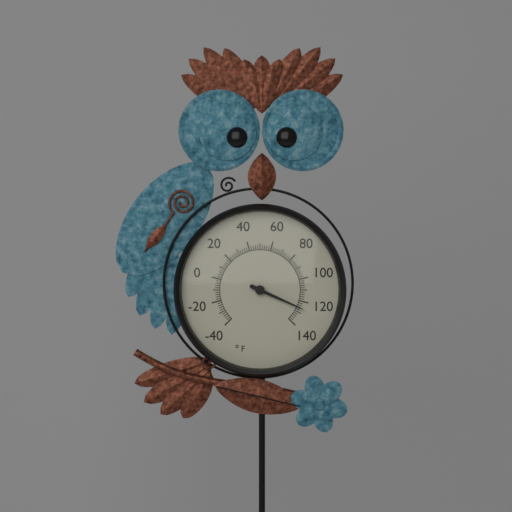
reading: 126 °F
